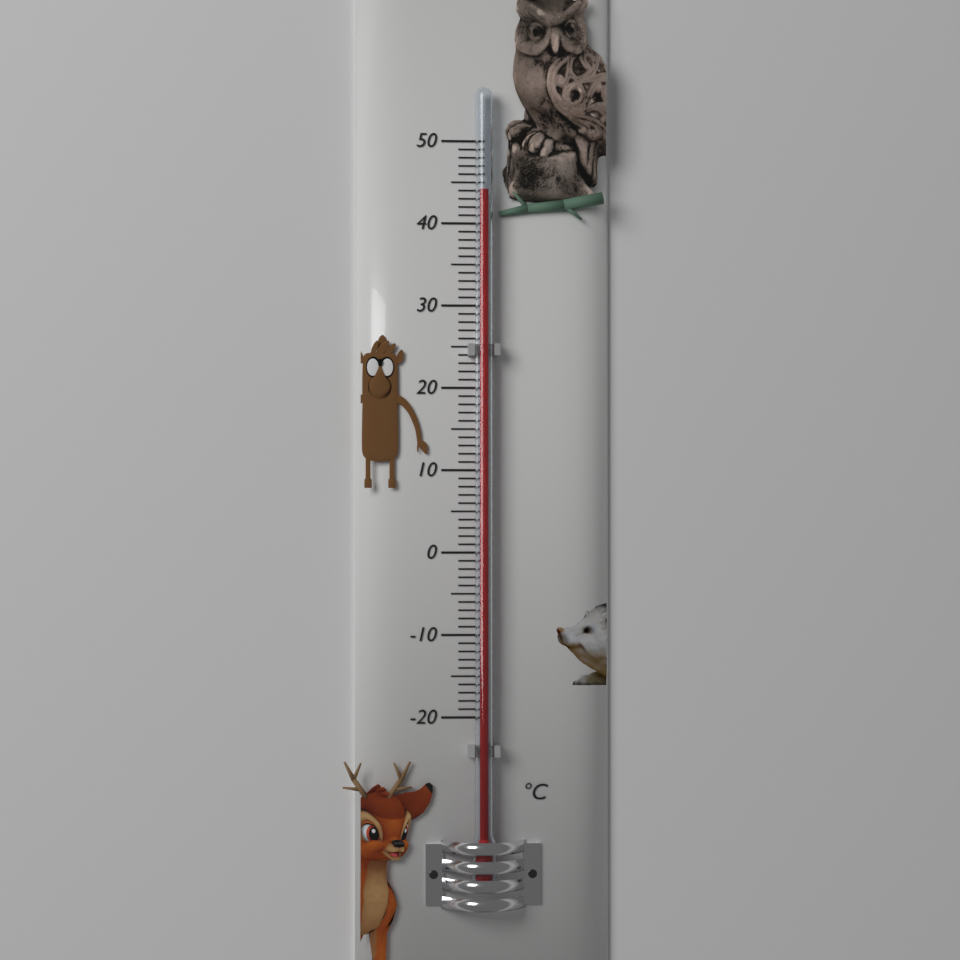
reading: 44 °C
